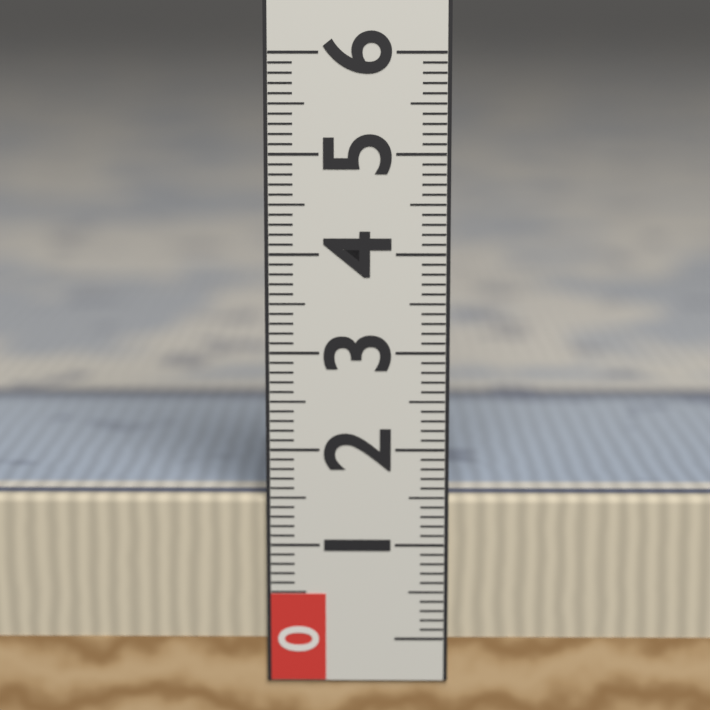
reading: 1.5 (no unit)
